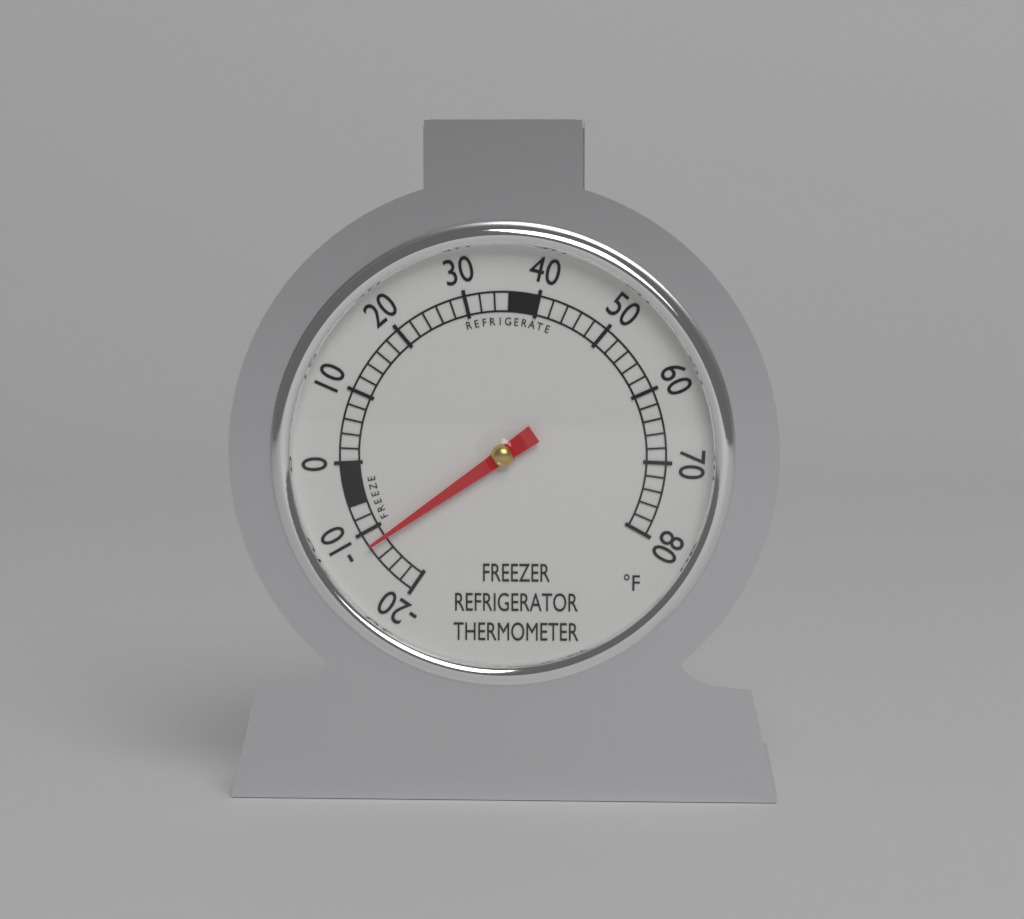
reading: -12 °F
